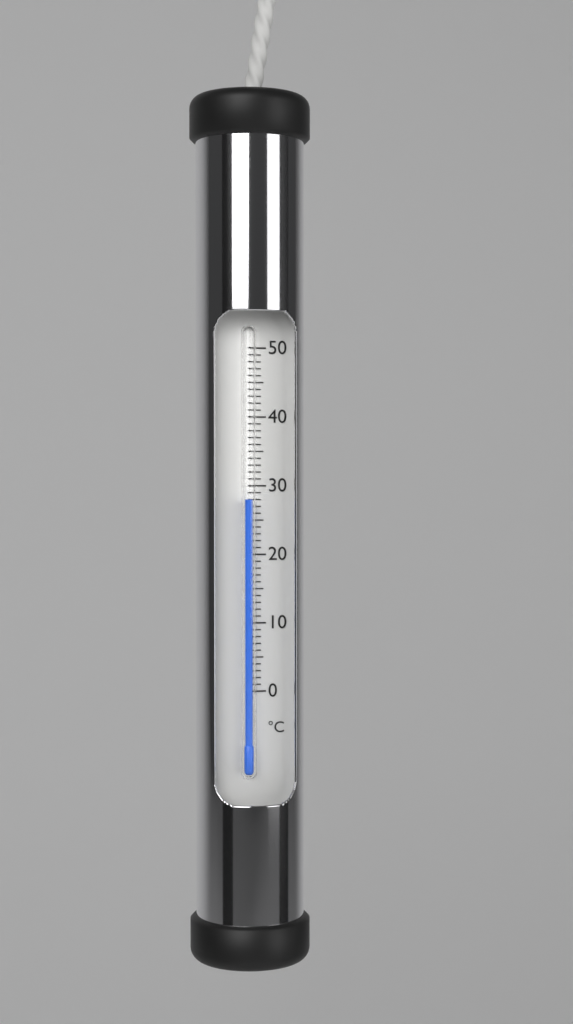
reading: 28 °C
